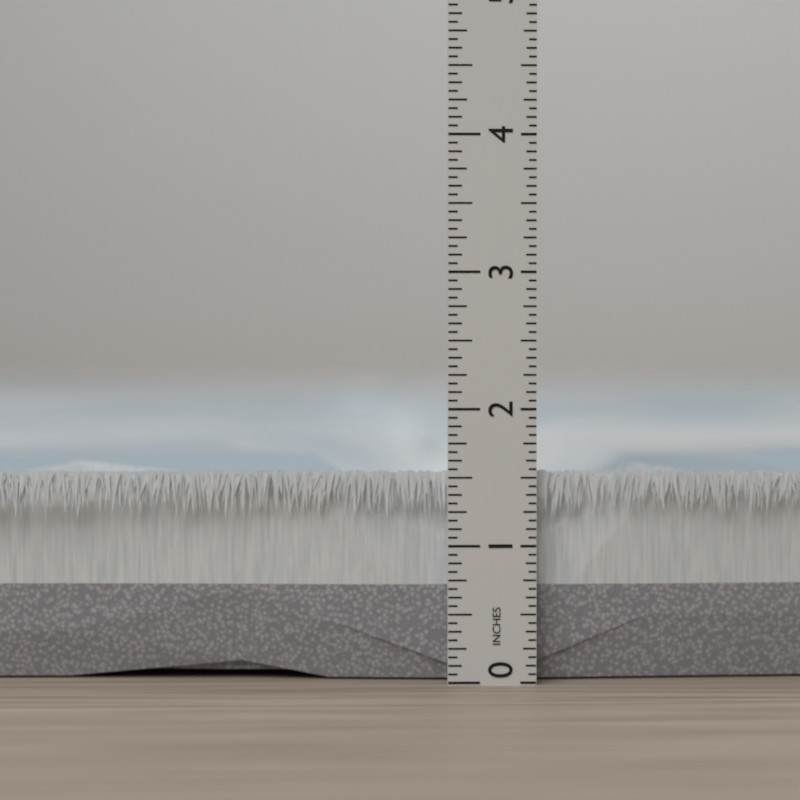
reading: 1.5625 in
